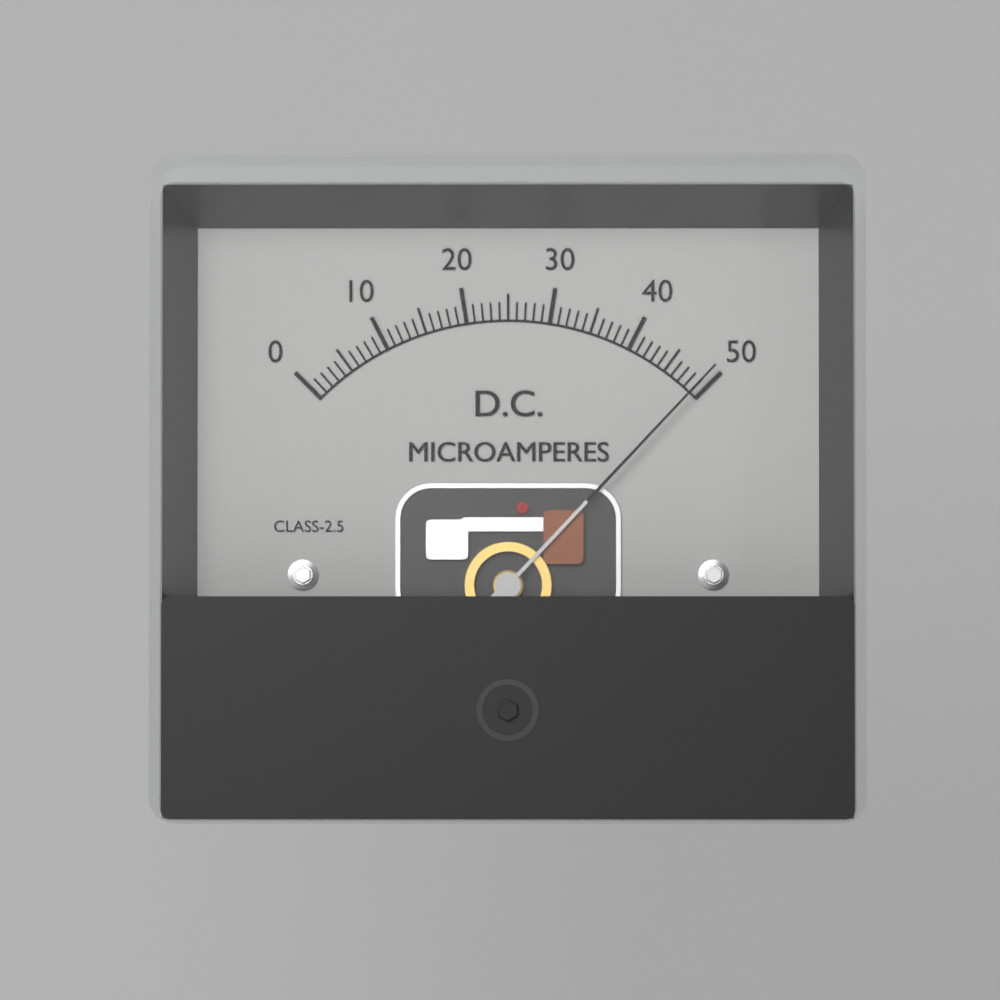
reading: 49 µA
